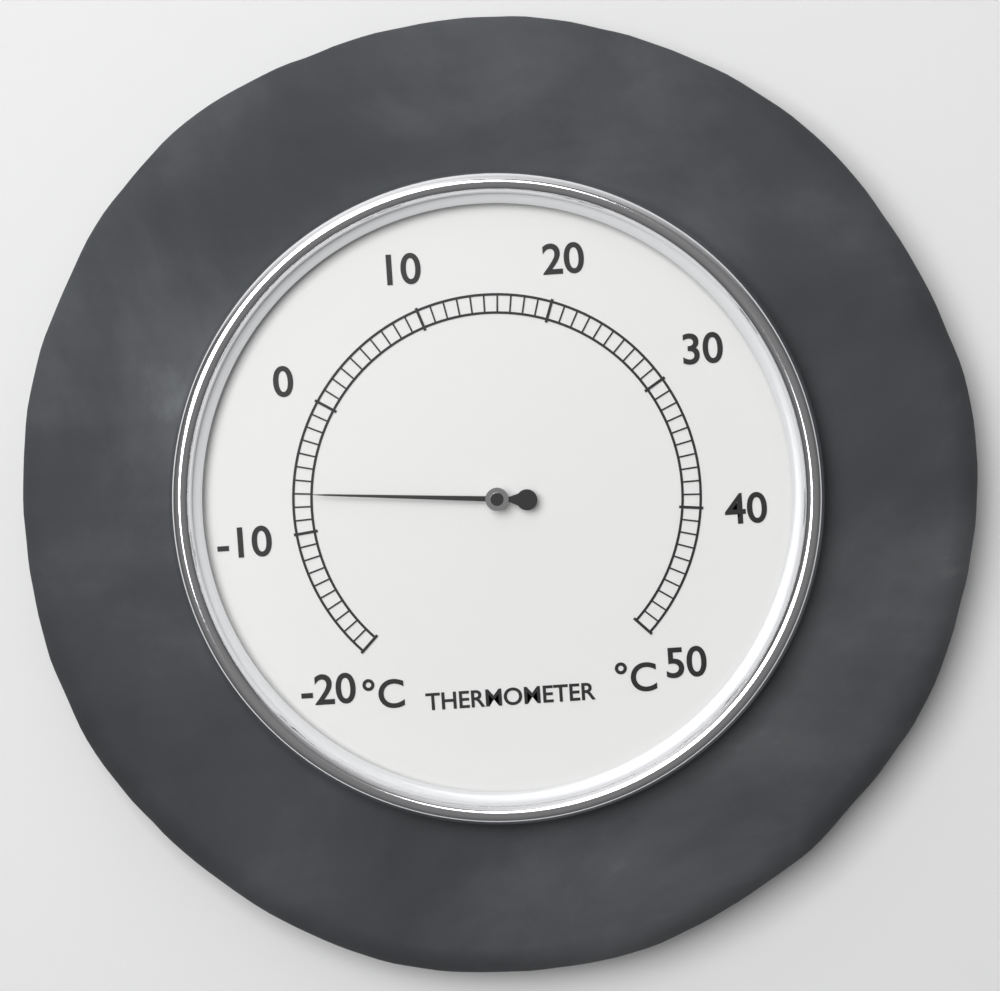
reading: -7 °C
